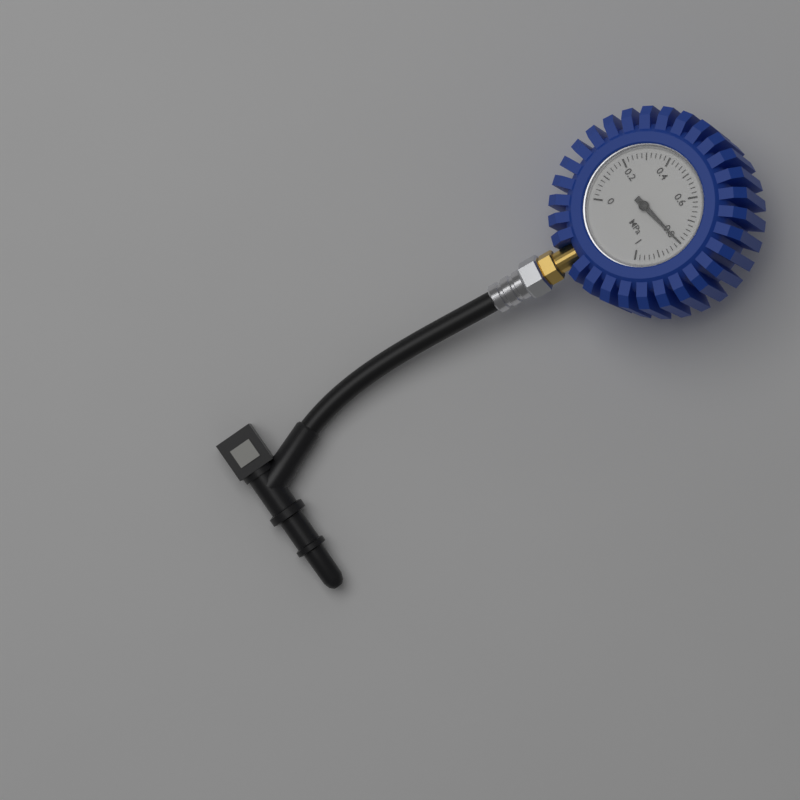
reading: 0.80 MPa
